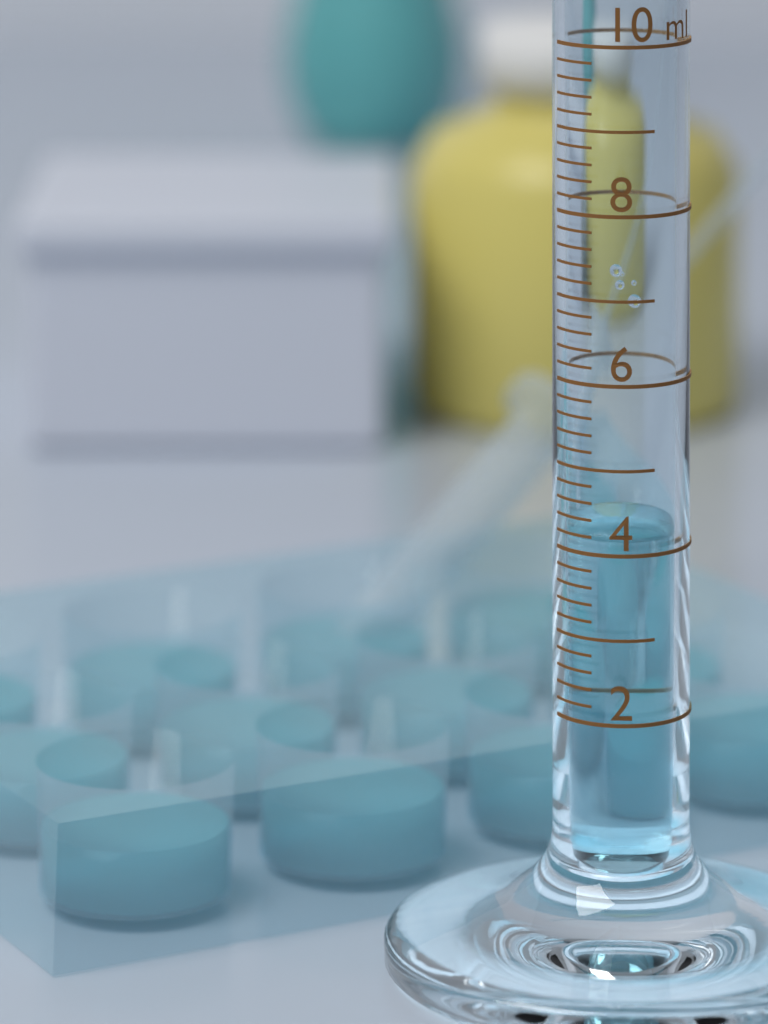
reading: 4.2 ml
